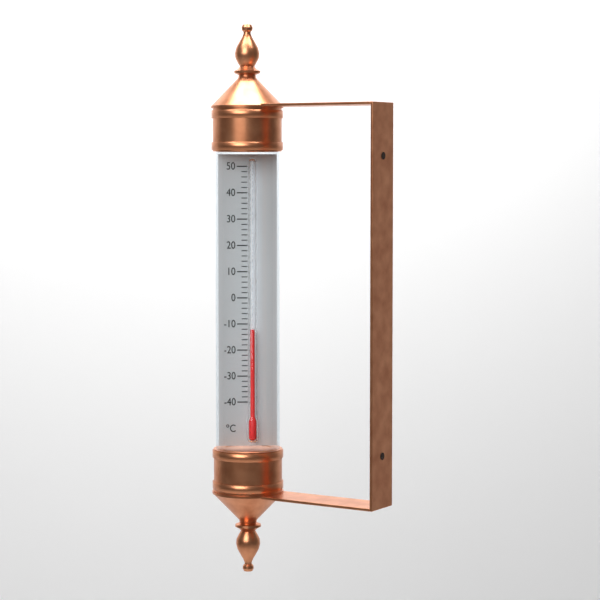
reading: -12 °C
